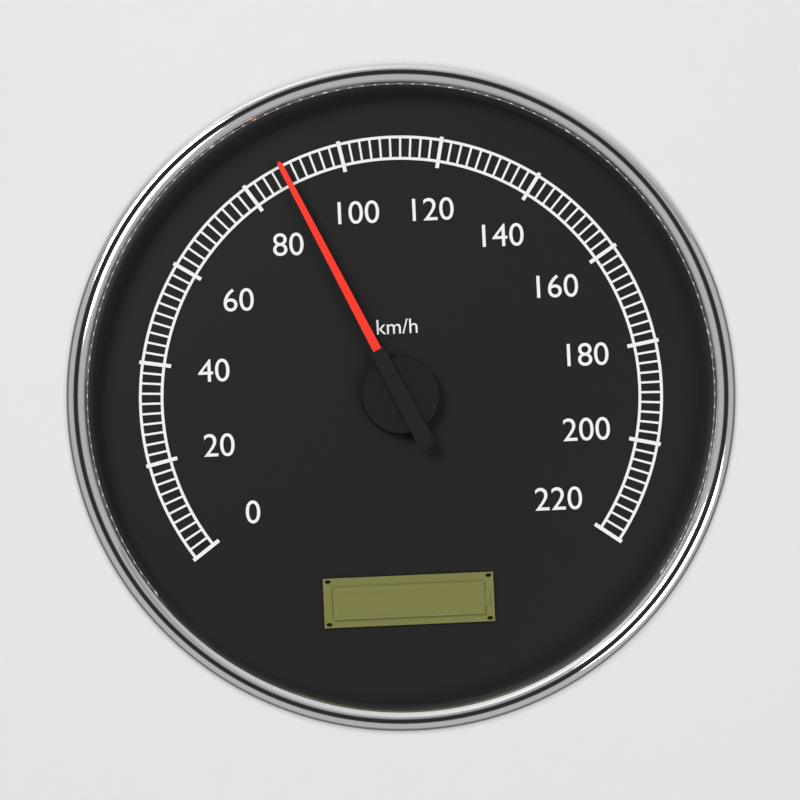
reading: 88 km/h
